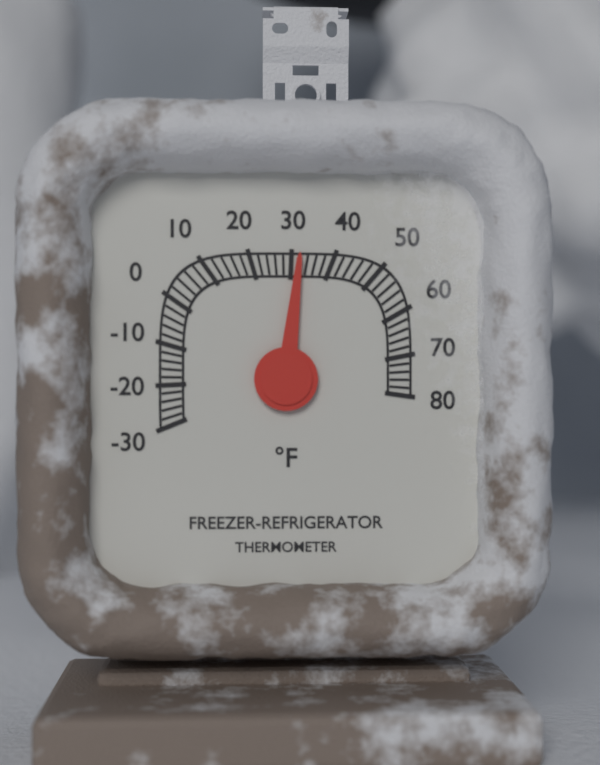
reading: 32 °F
